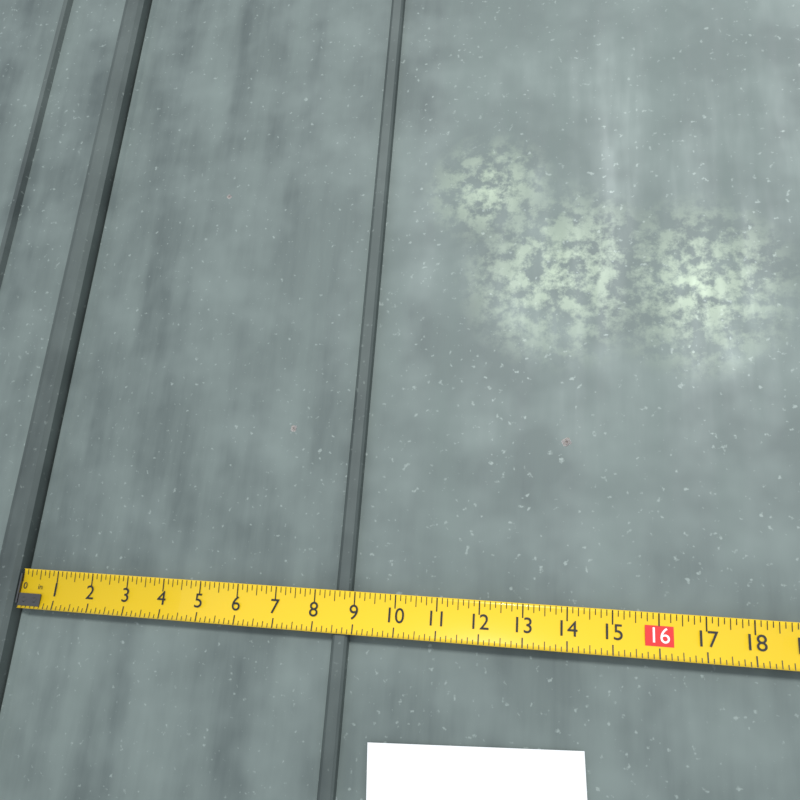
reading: 8.875 in
